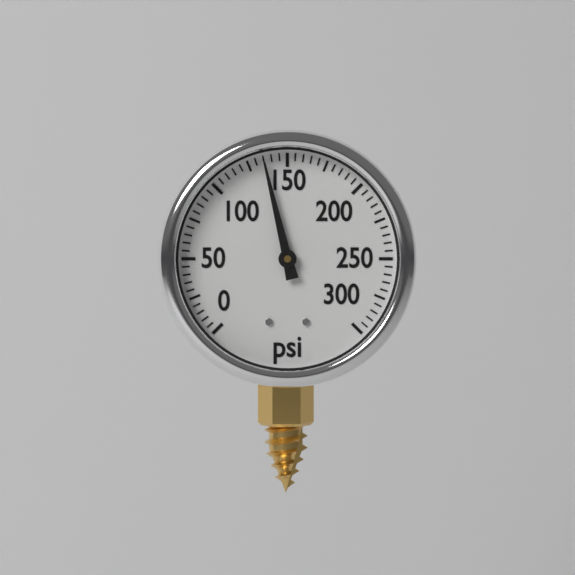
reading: 135 psi
